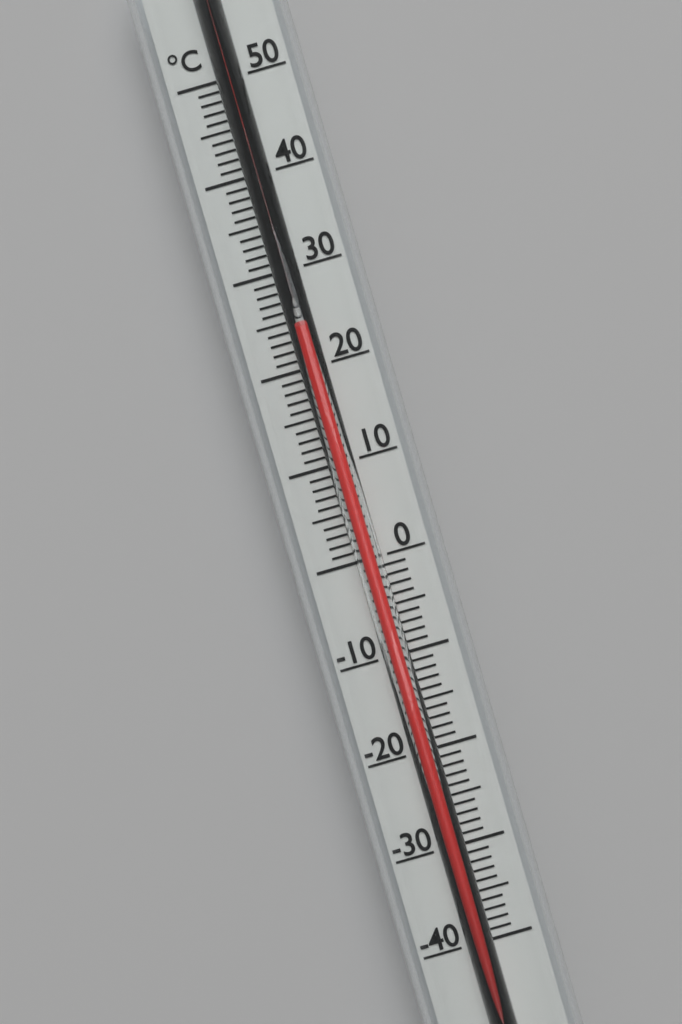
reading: 24 °C
